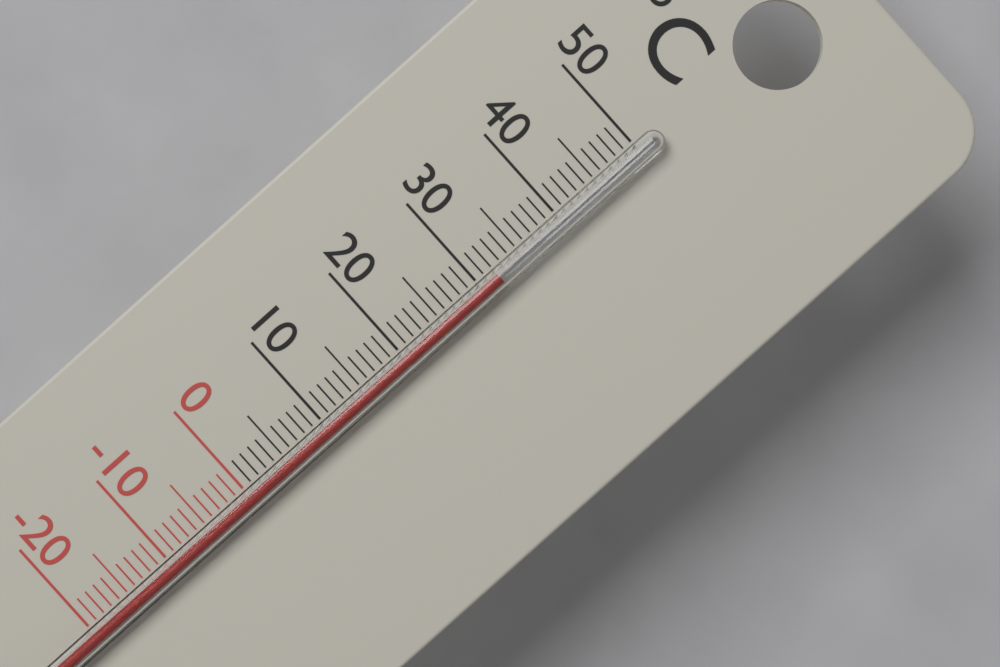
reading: 32 °C
